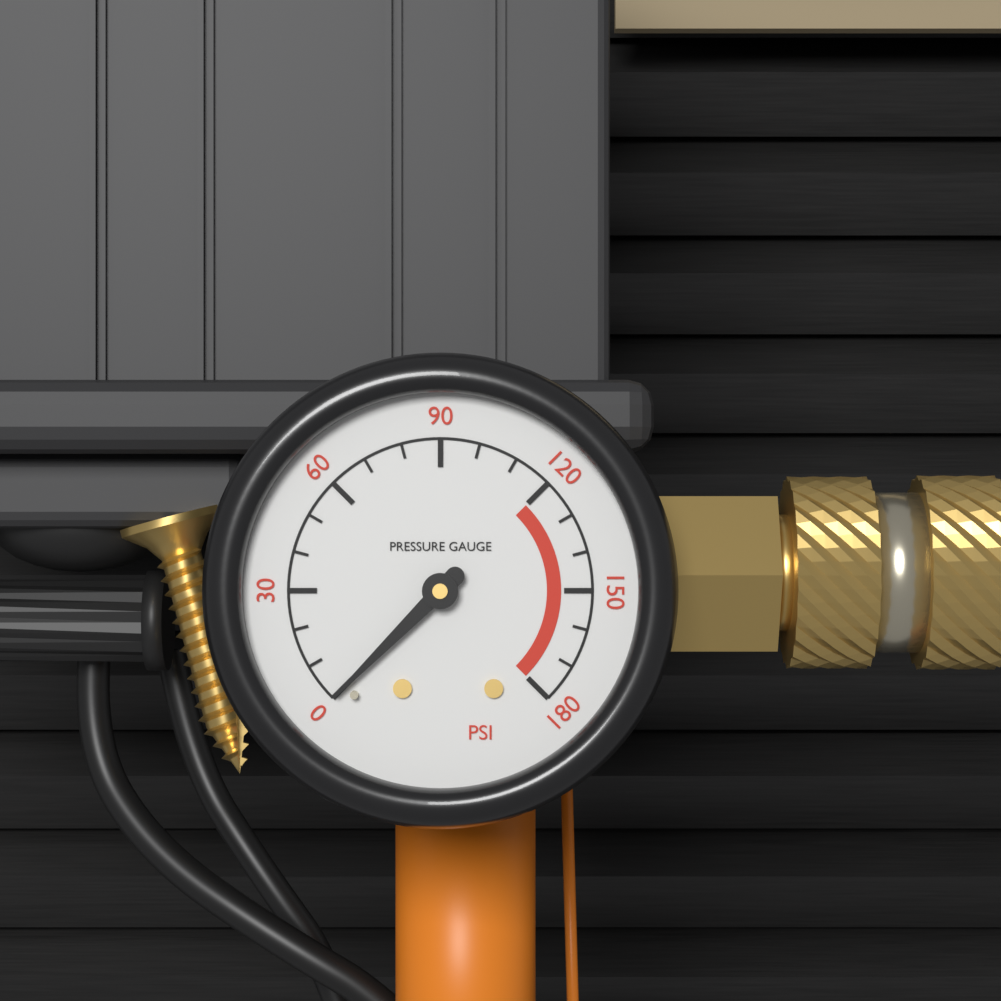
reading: 0 psi
